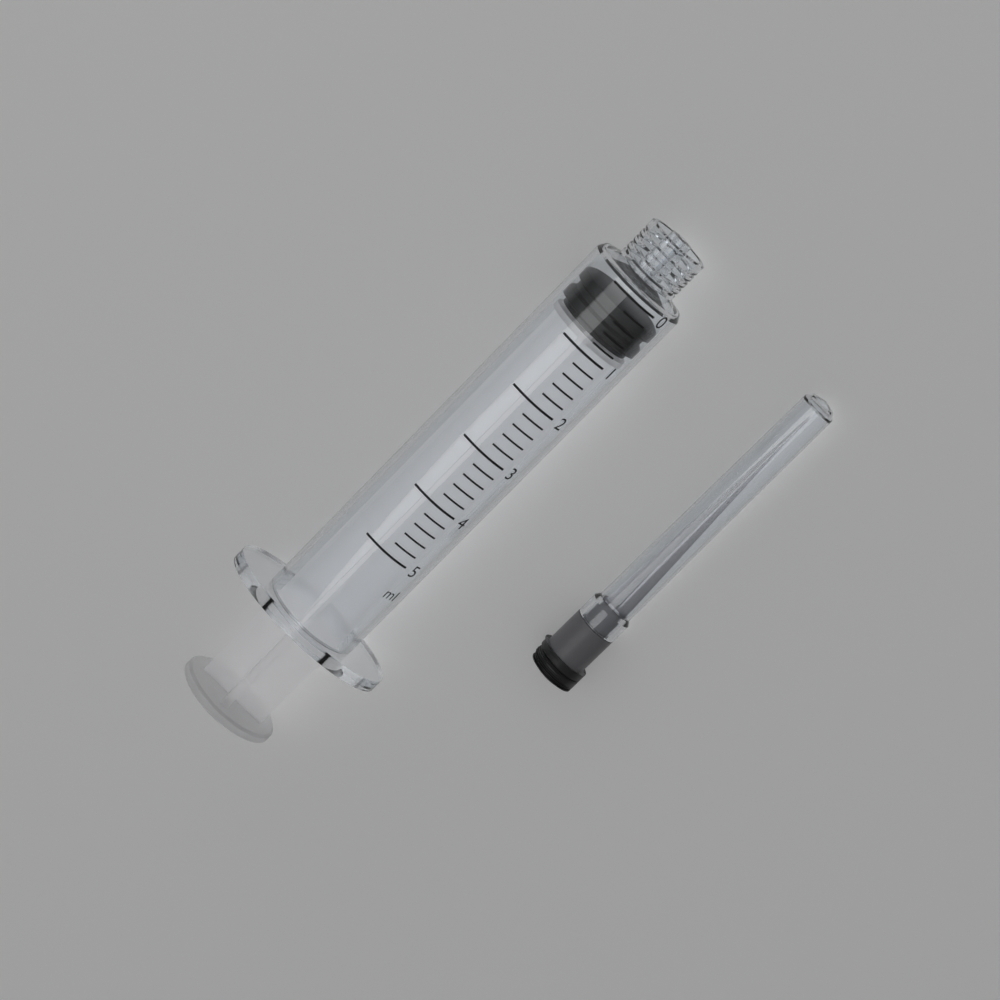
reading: 0.2 ml
